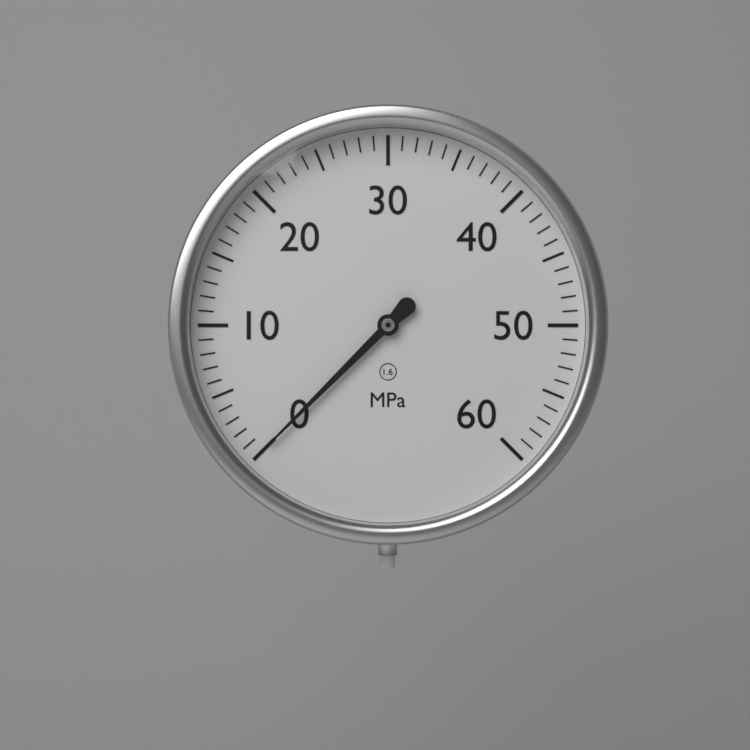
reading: 0 MPa
